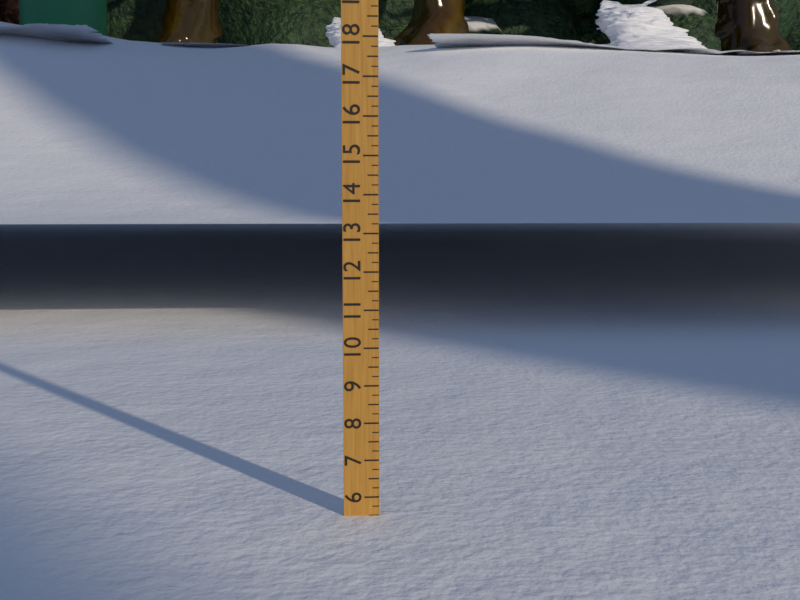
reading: 5.50 (no unit)
